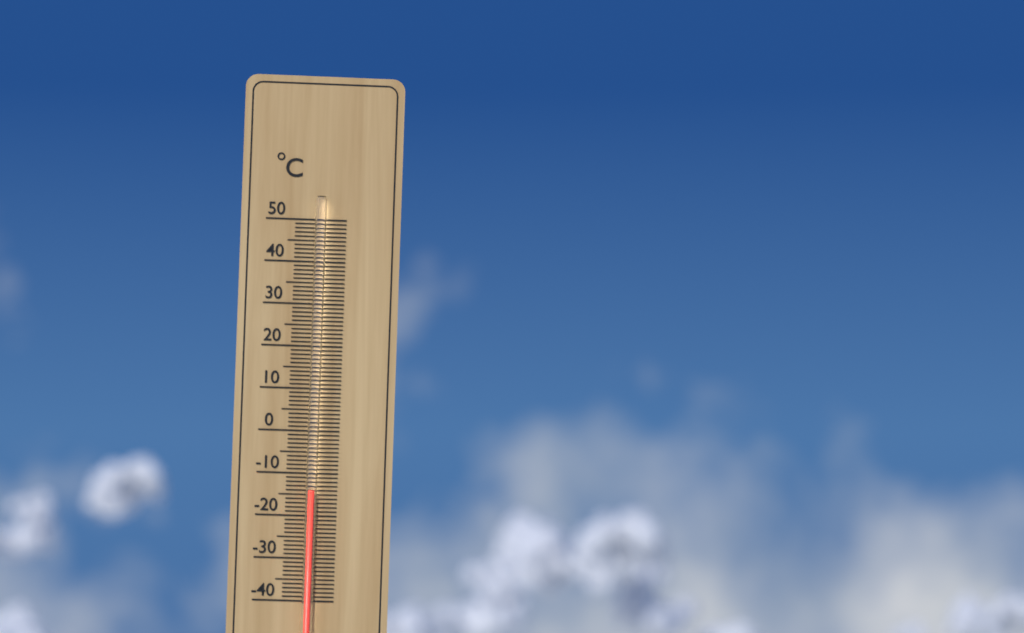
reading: -14 °C
